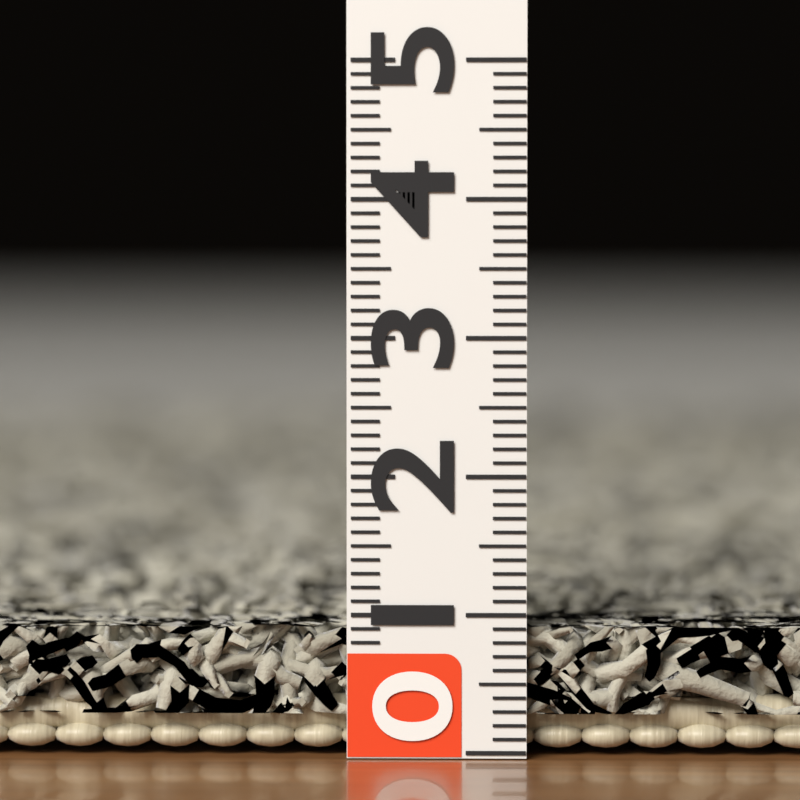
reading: 0.9 (no unit)
